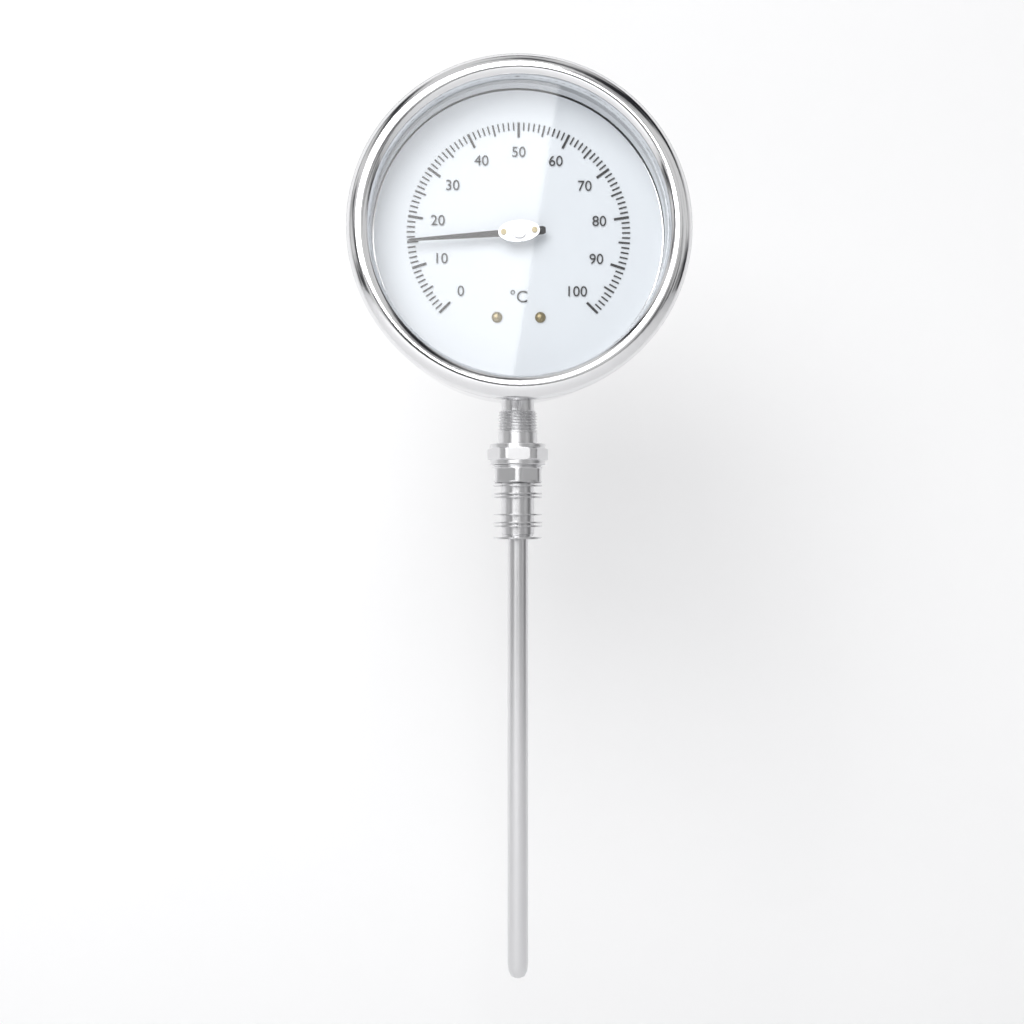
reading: 15 °C
